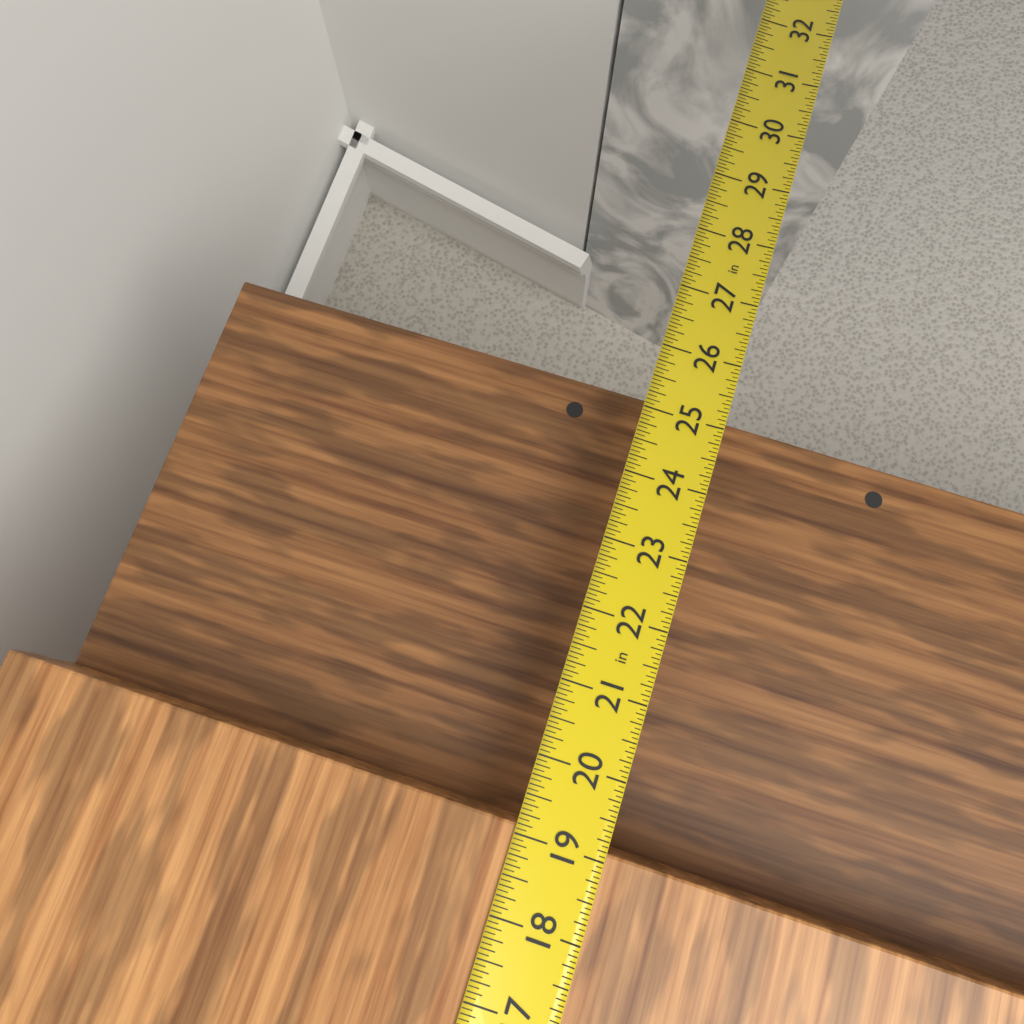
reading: 19.1250 in
